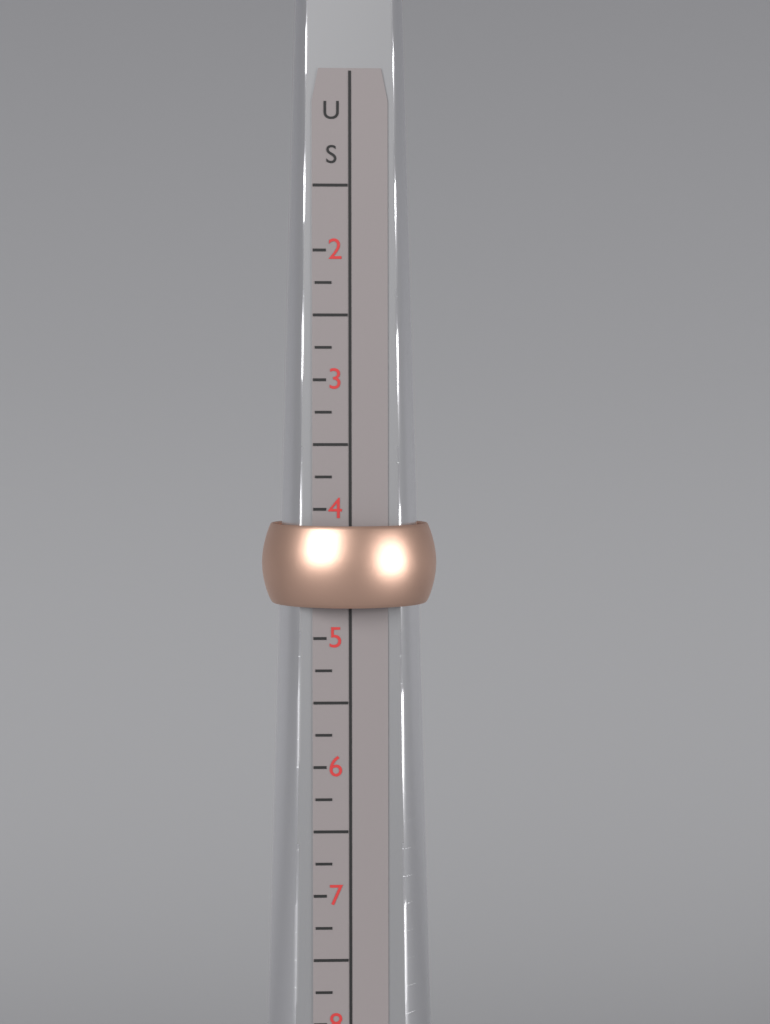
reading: 4.75 US
